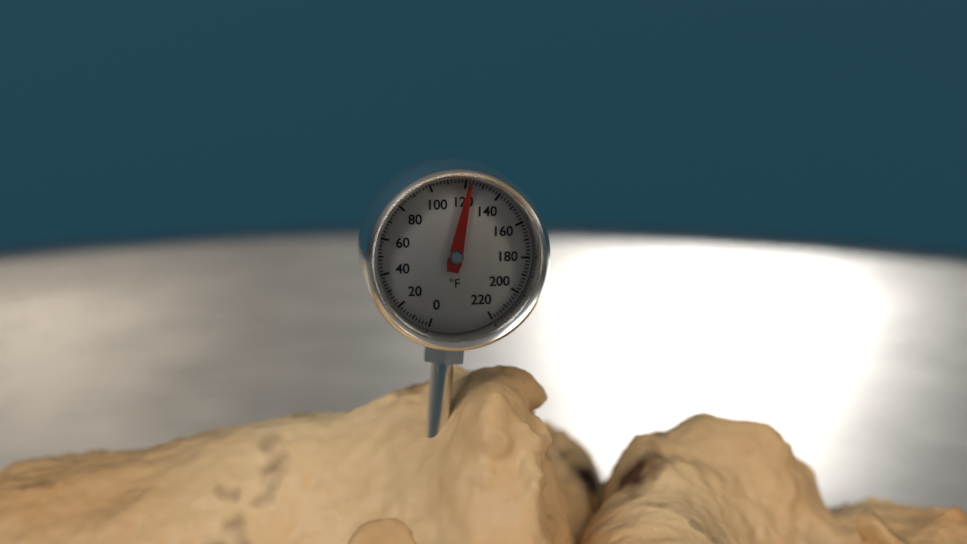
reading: 122 °F
